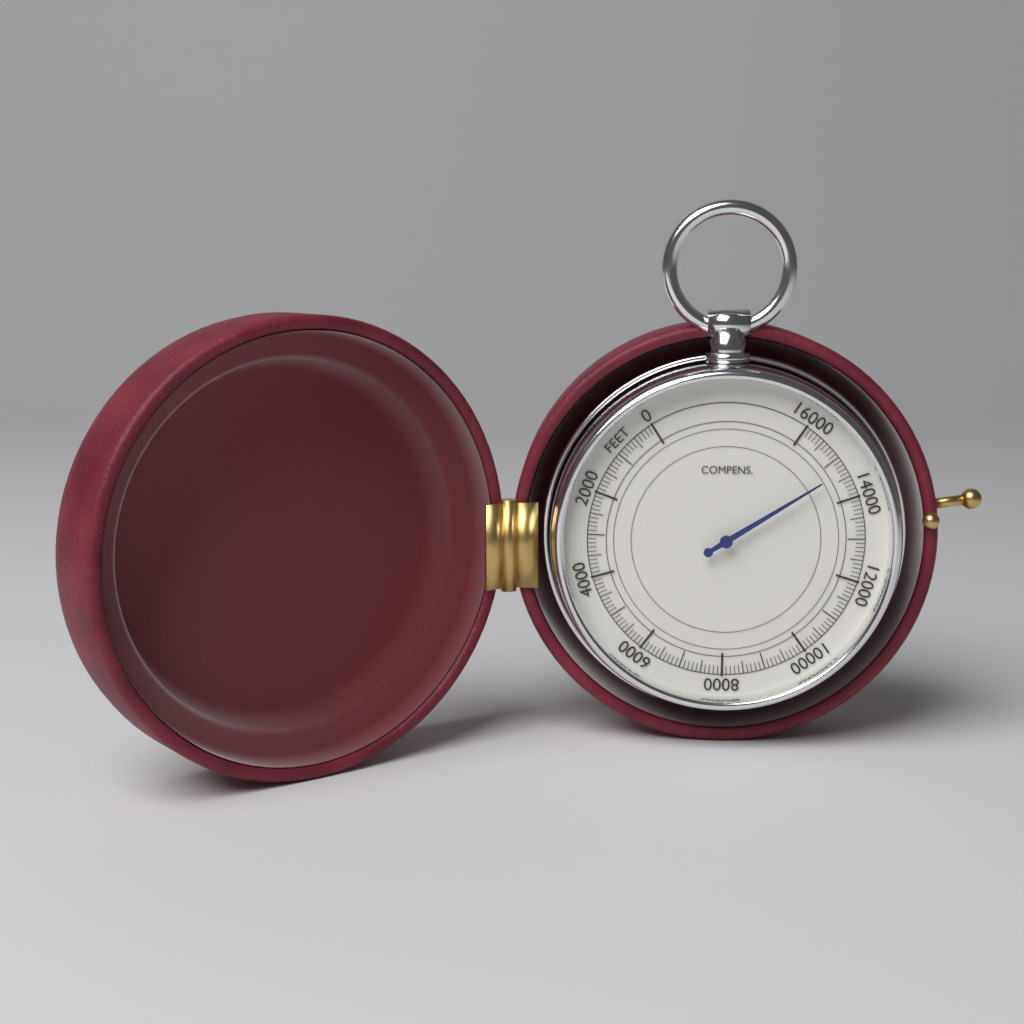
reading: 14700 feet
